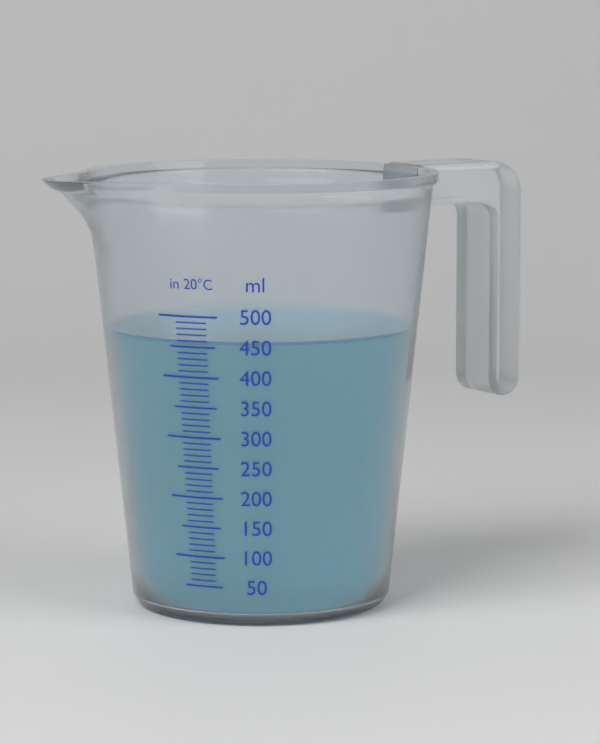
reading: 460 ml
